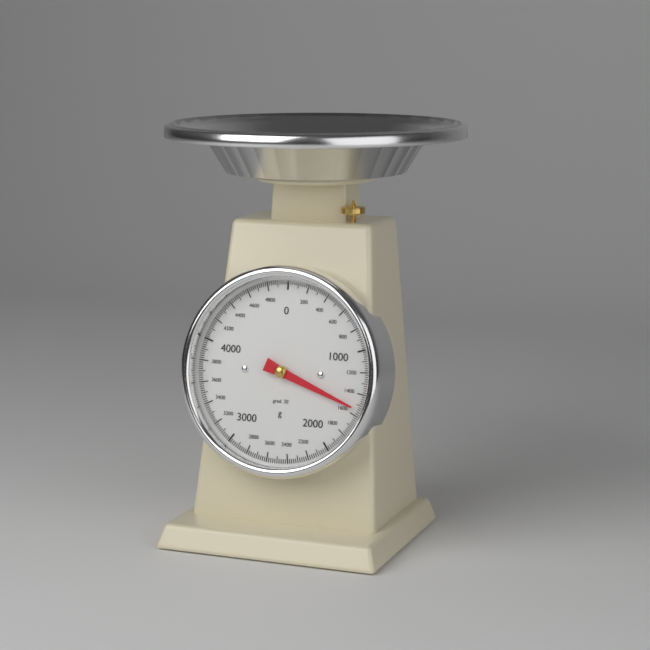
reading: 1540 g
